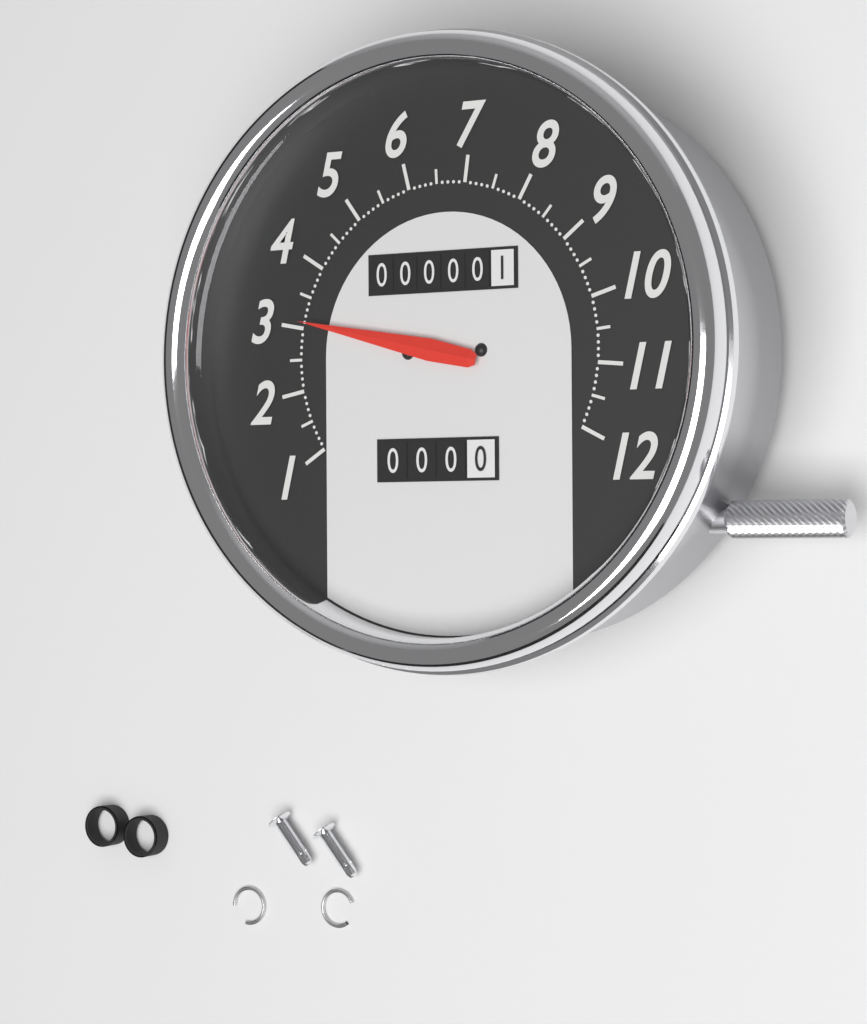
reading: 3.1 (no unit)
